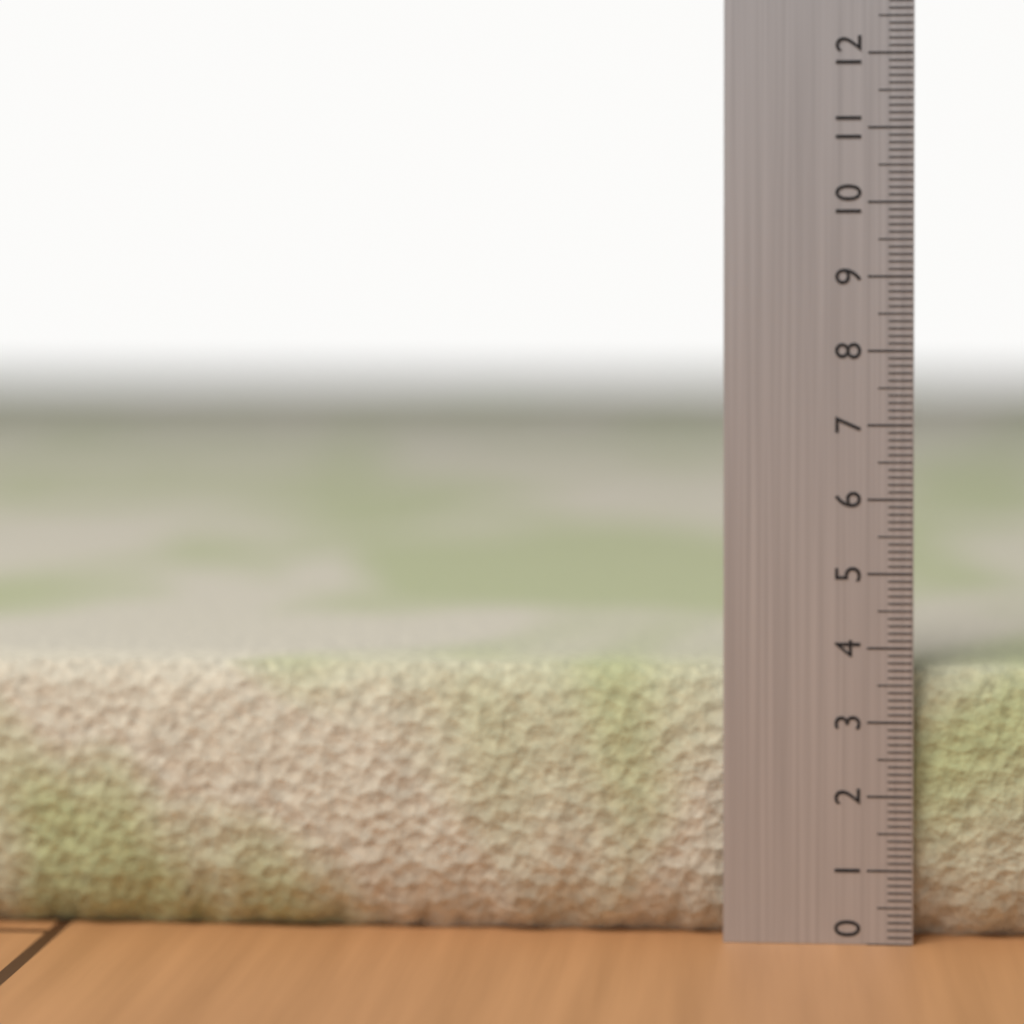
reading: 3.7 (no unit)
